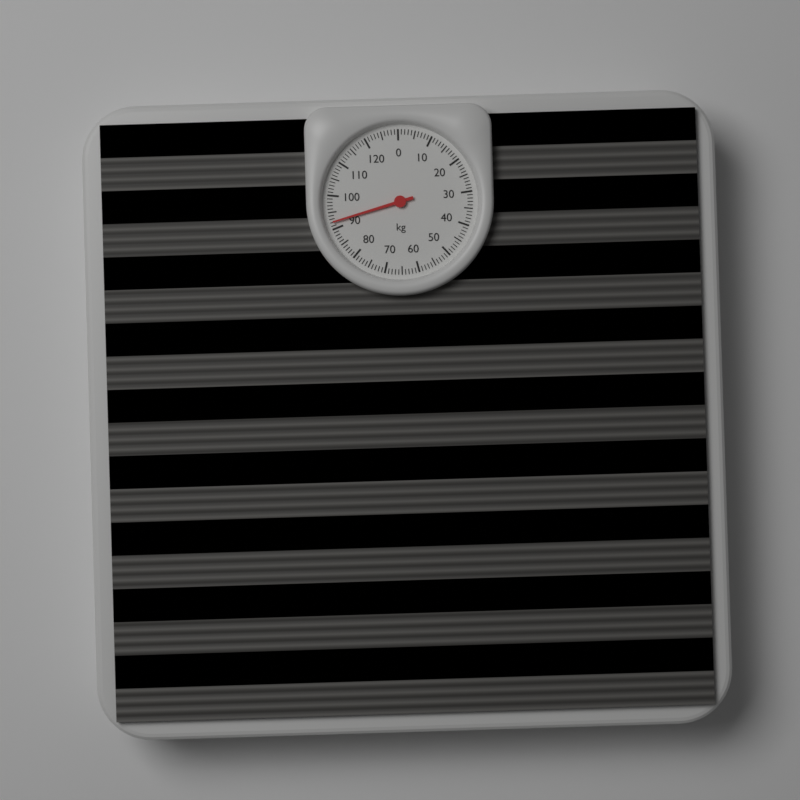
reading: 92 kg
